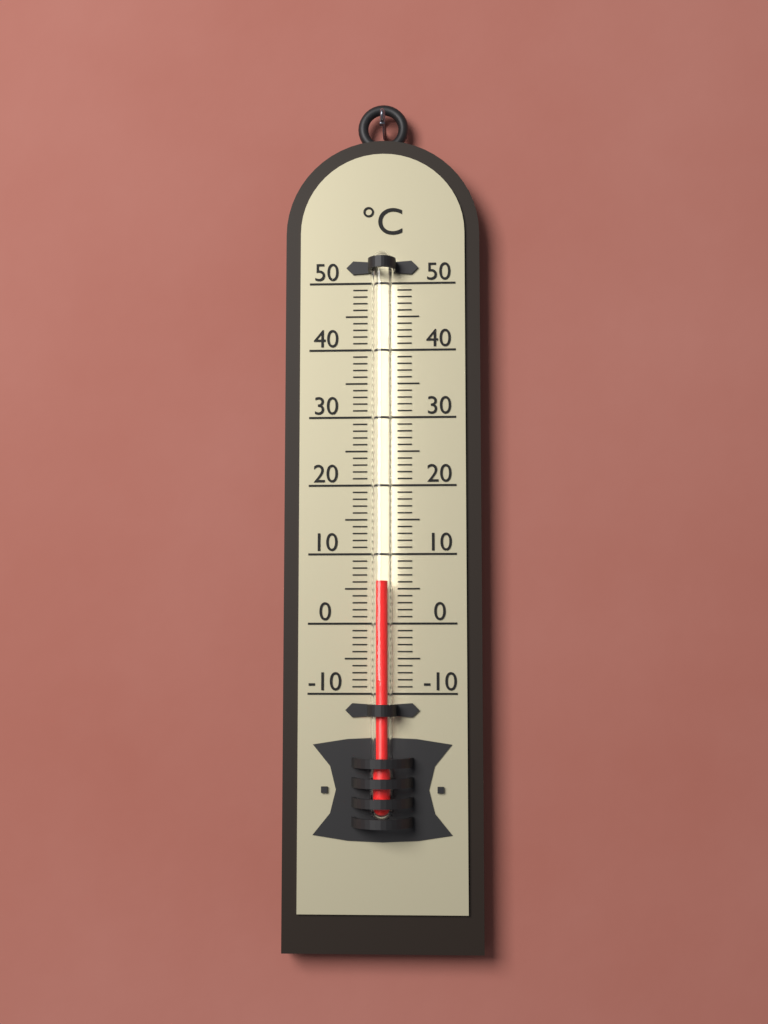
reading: 6 °C
